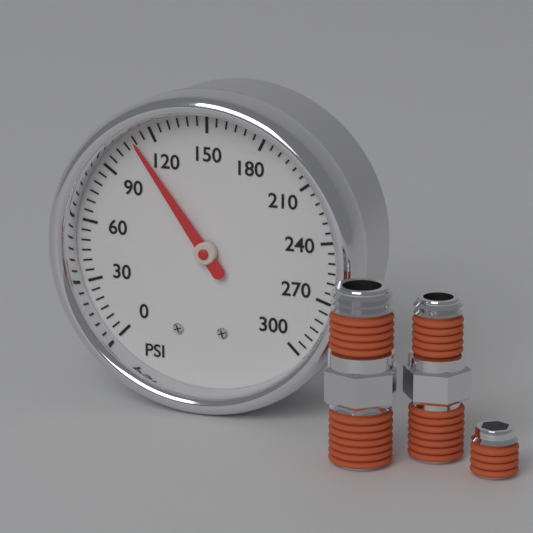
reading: 110 psi
